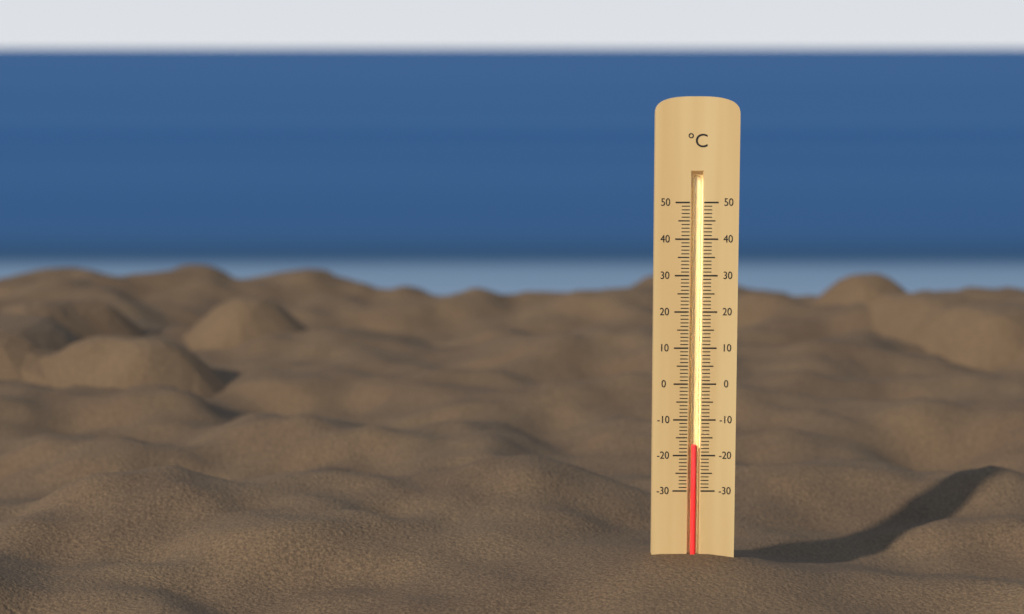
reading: -17 °C
